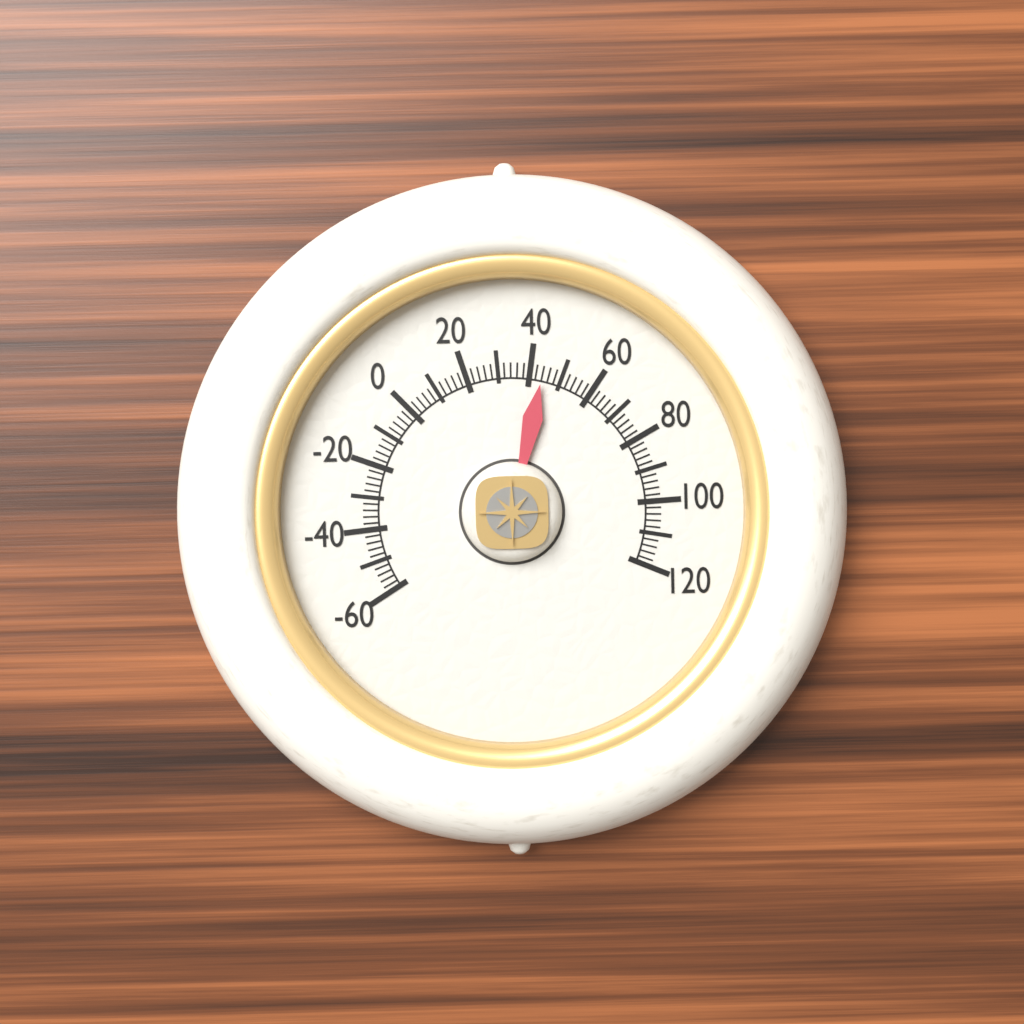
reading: 44 (no unit)
